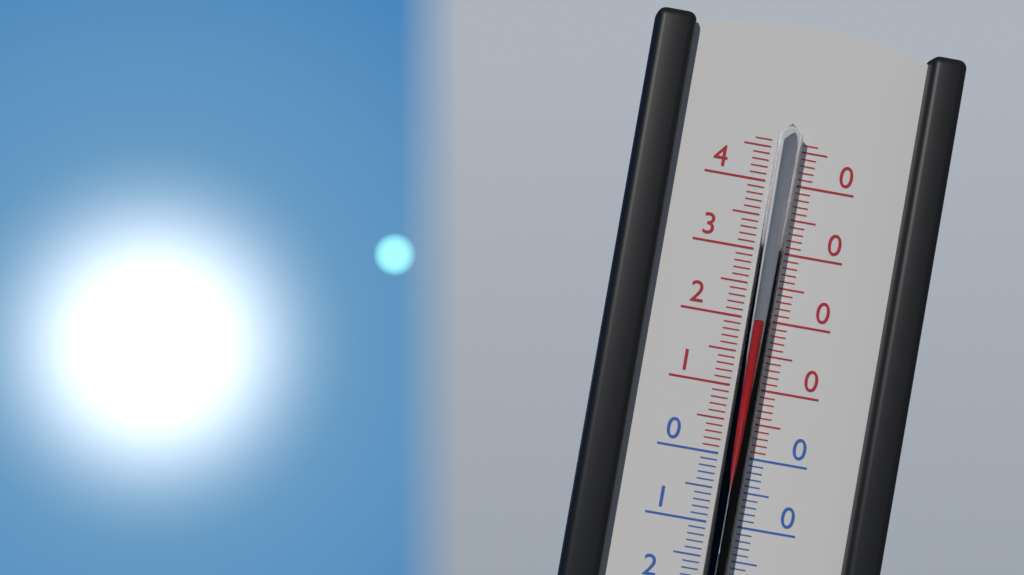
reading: 20 °C
